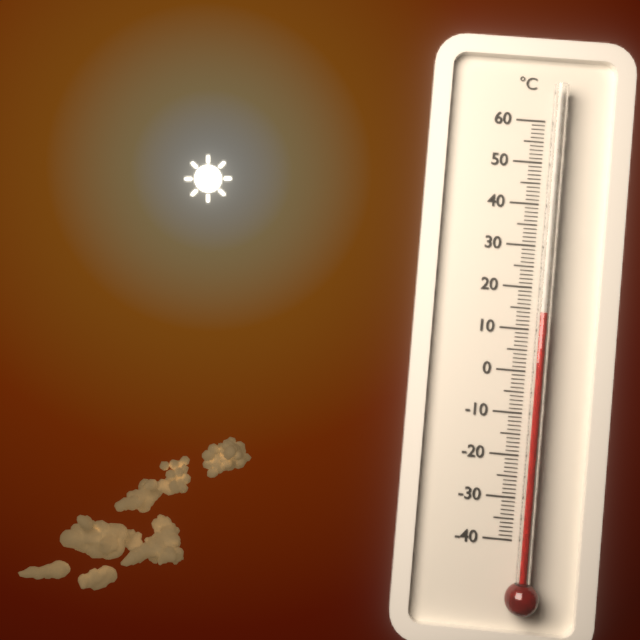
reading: 14 °C
